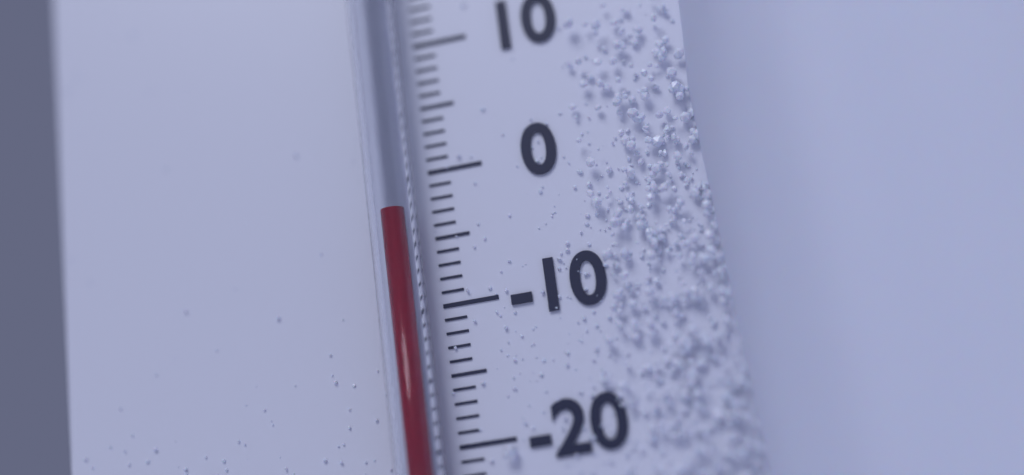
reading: -3 °C
